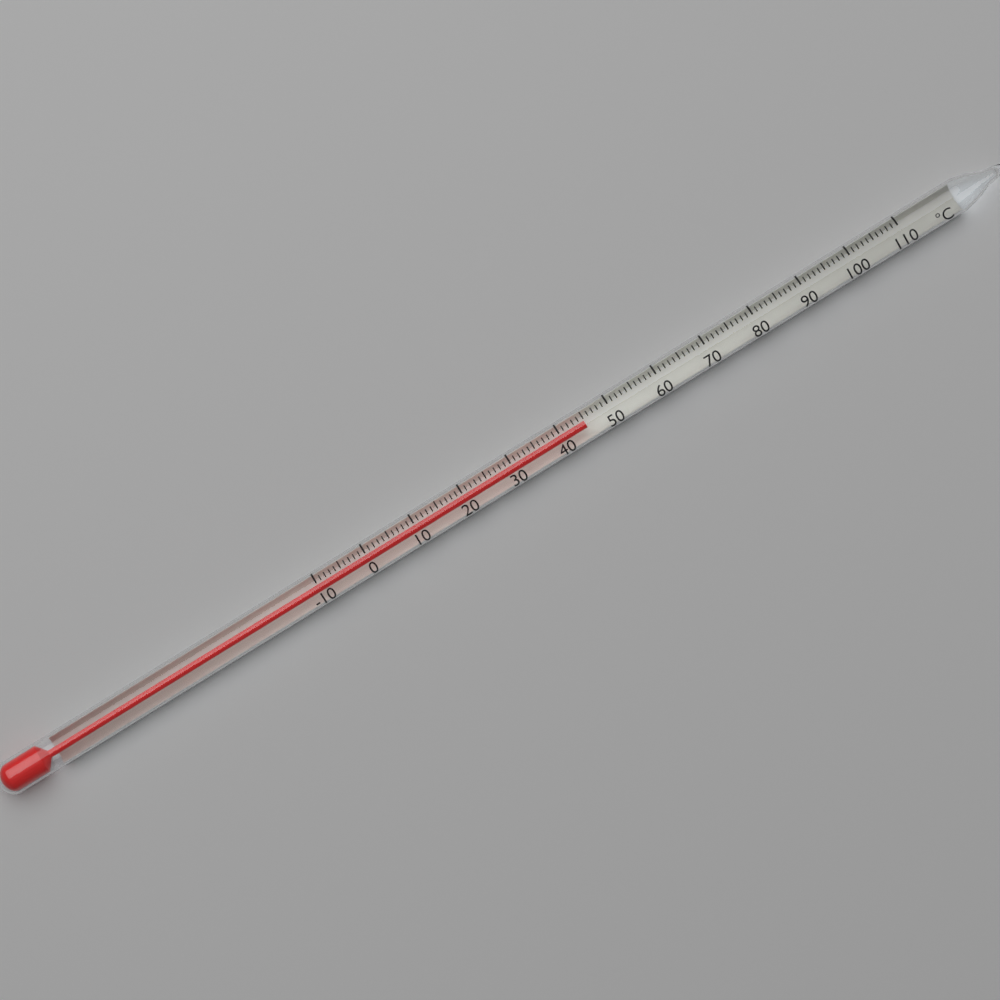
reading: 45 °C
